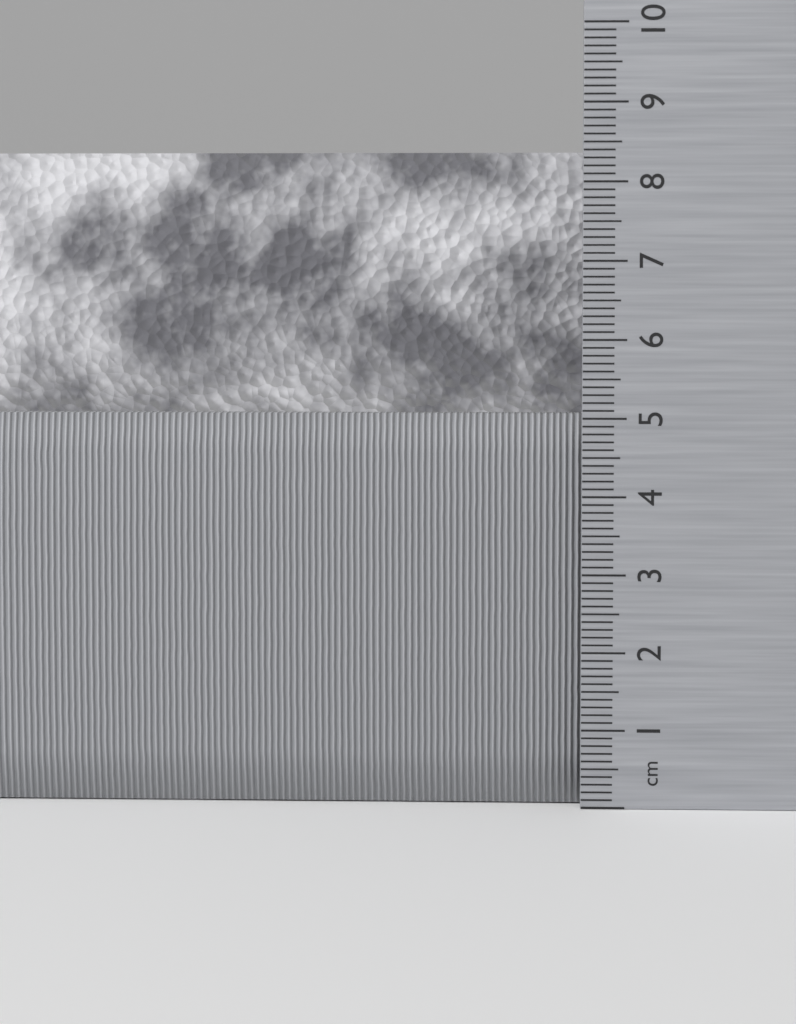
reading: 8.4 cm
